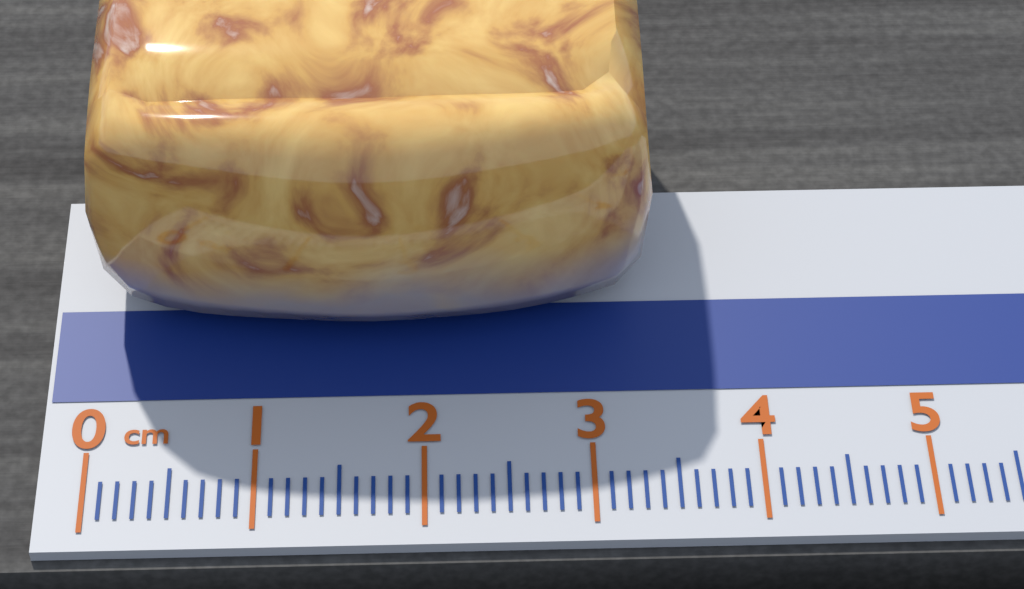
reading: 3.4 cm
